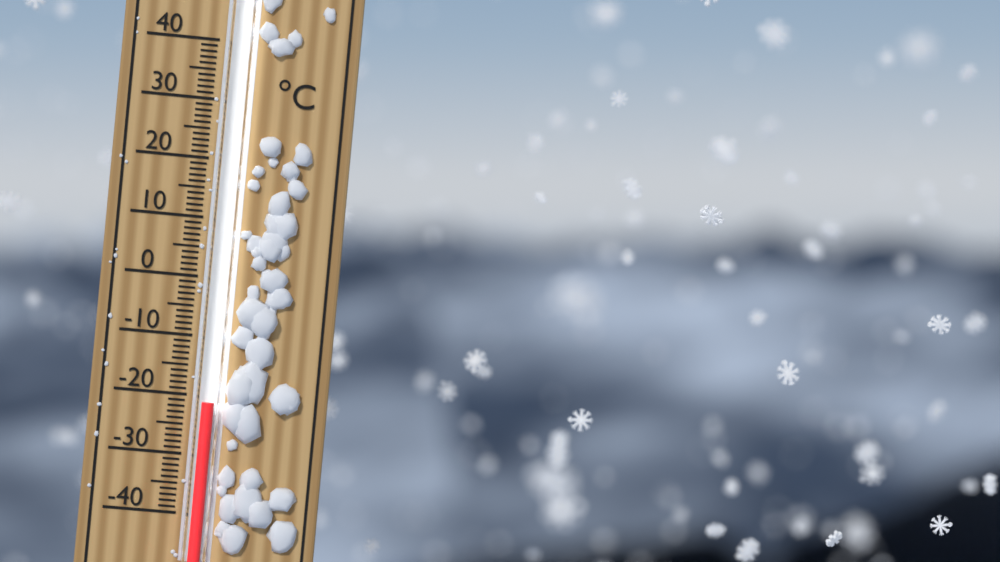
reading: -21 °C
